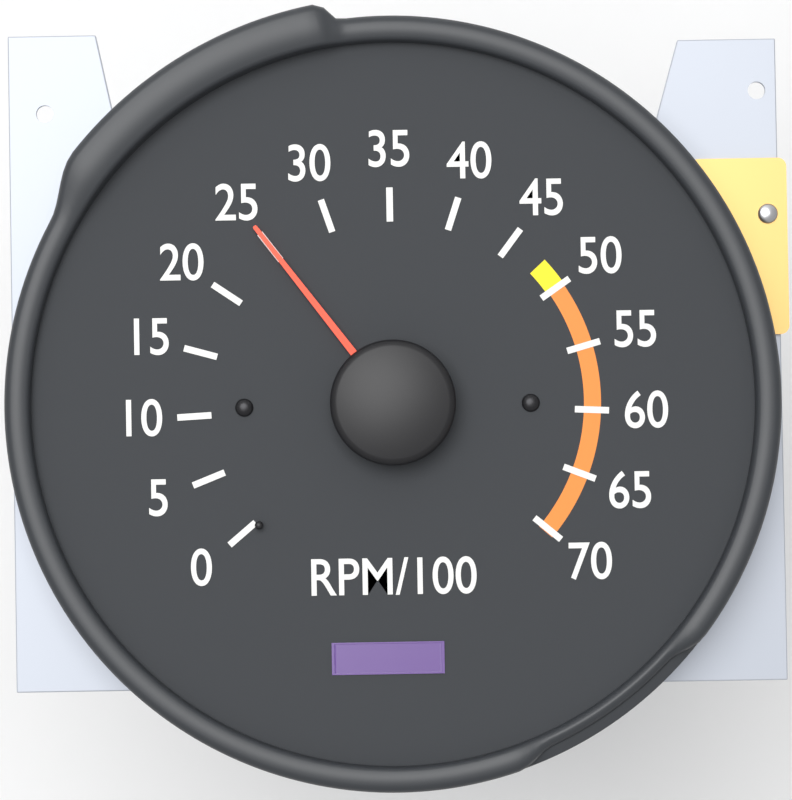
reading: 25 RPM/100
